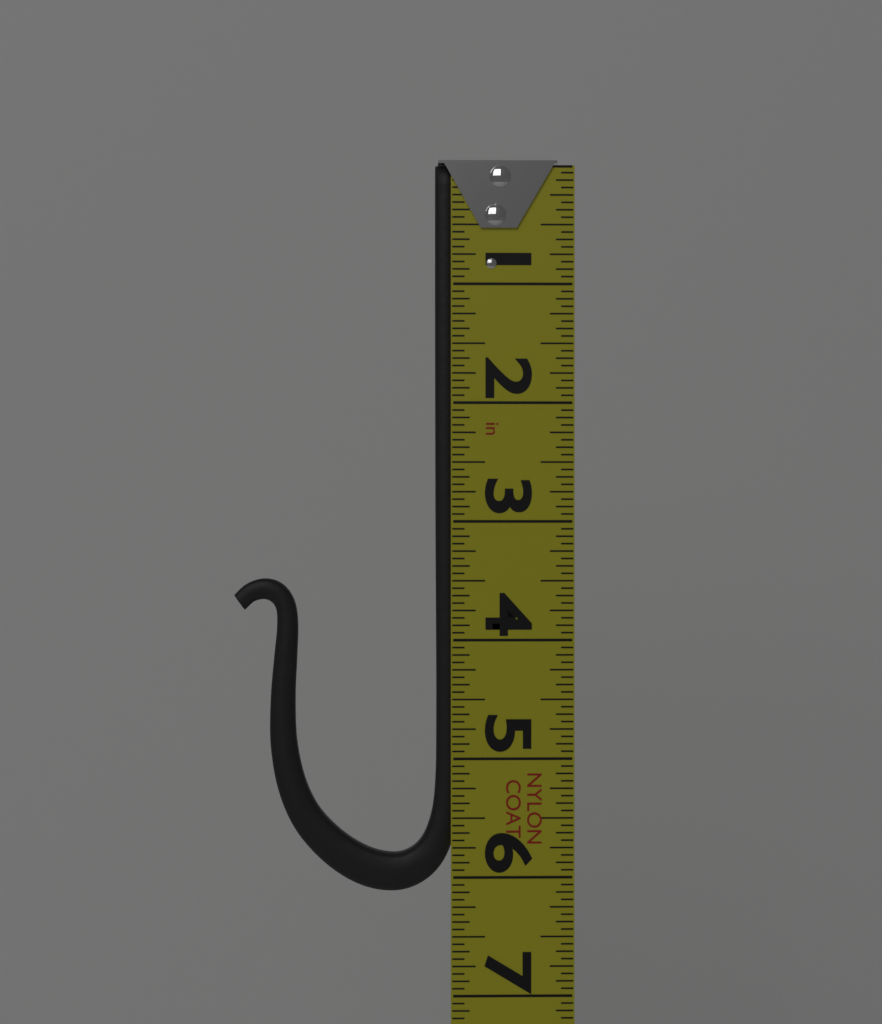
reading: 6.1250 in
